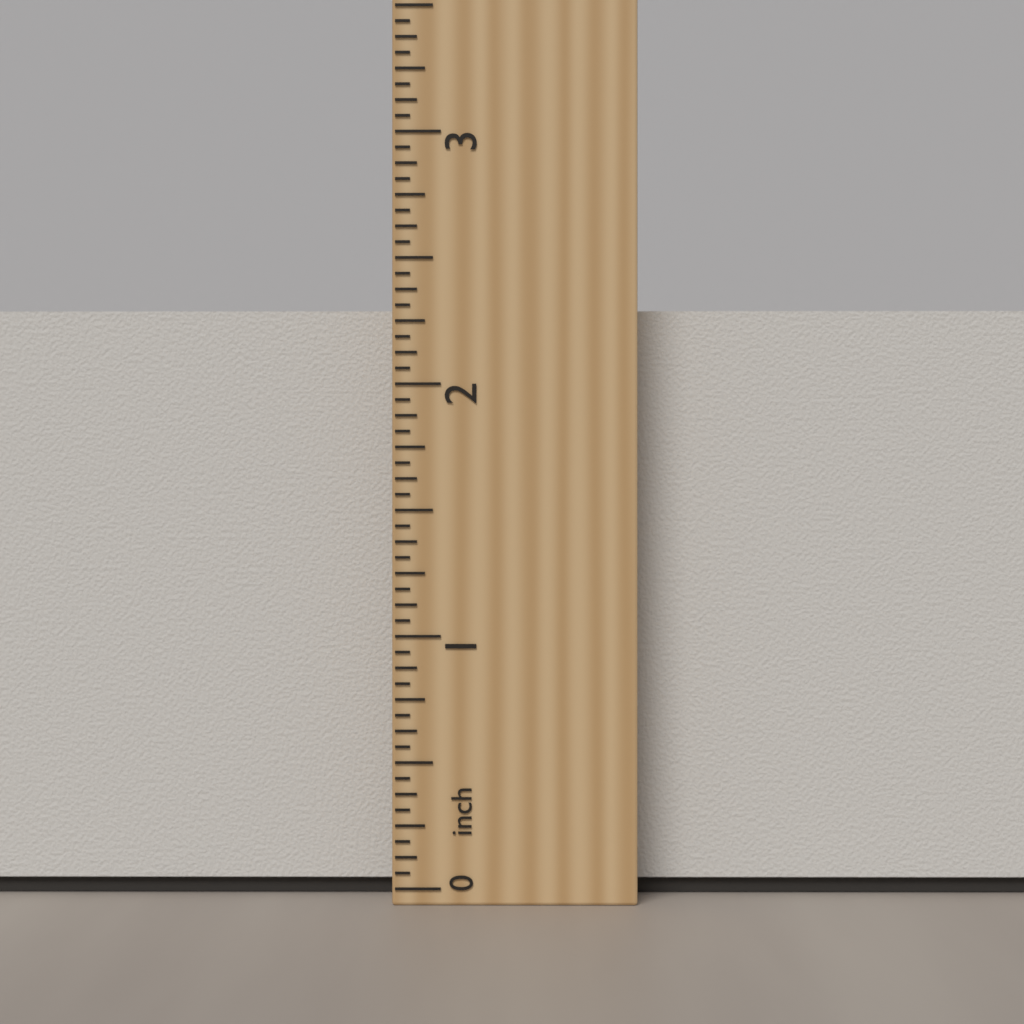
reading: 2.3125 inch
